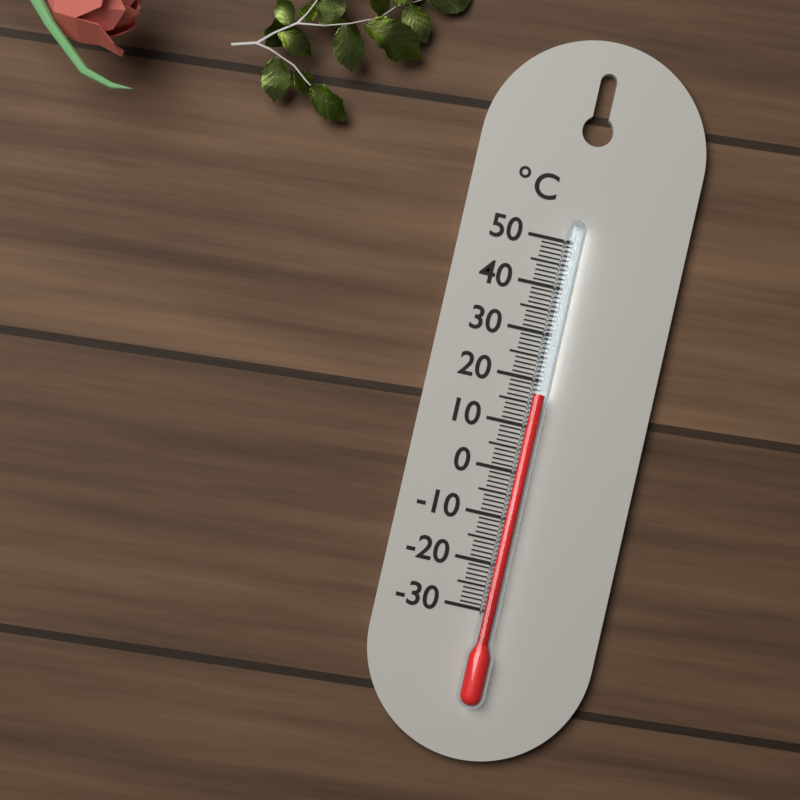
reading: 17 °C
